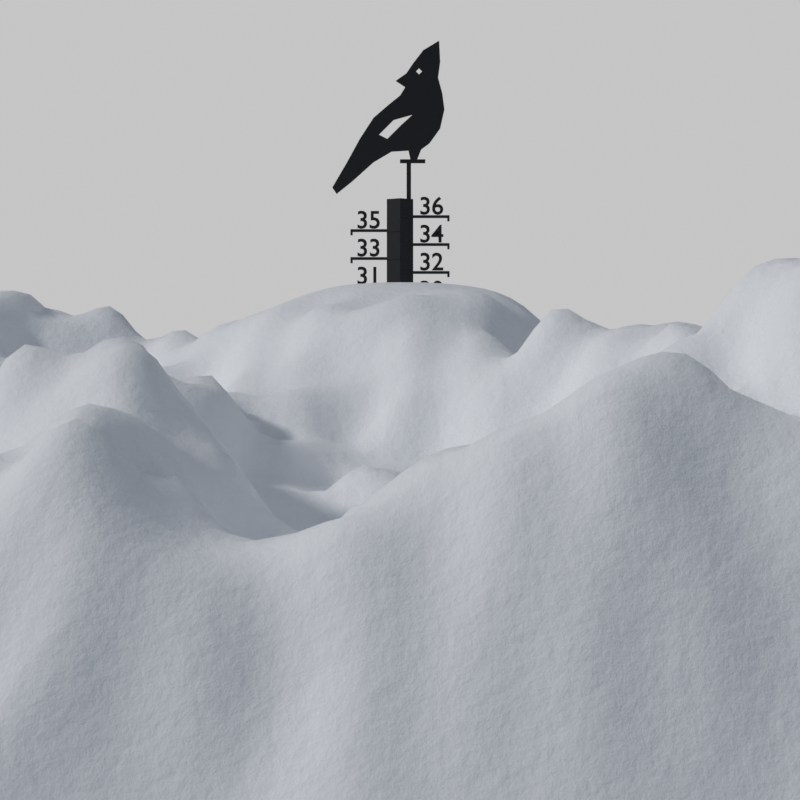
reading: 31 (no unit)
